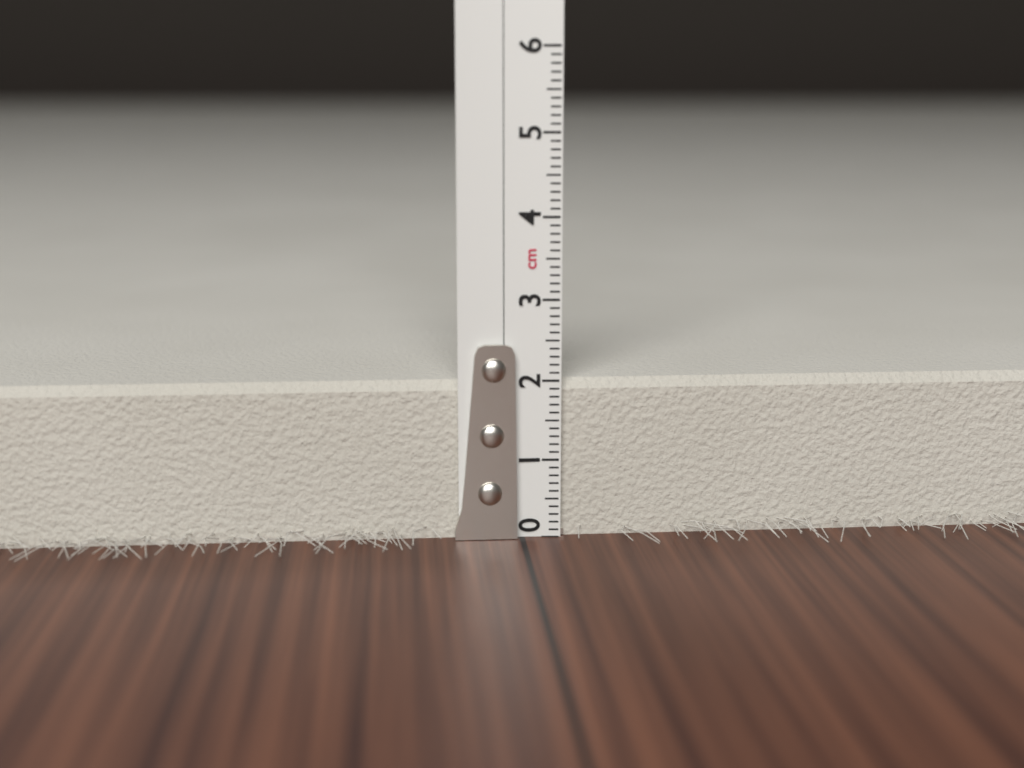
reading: 2.0 cm
